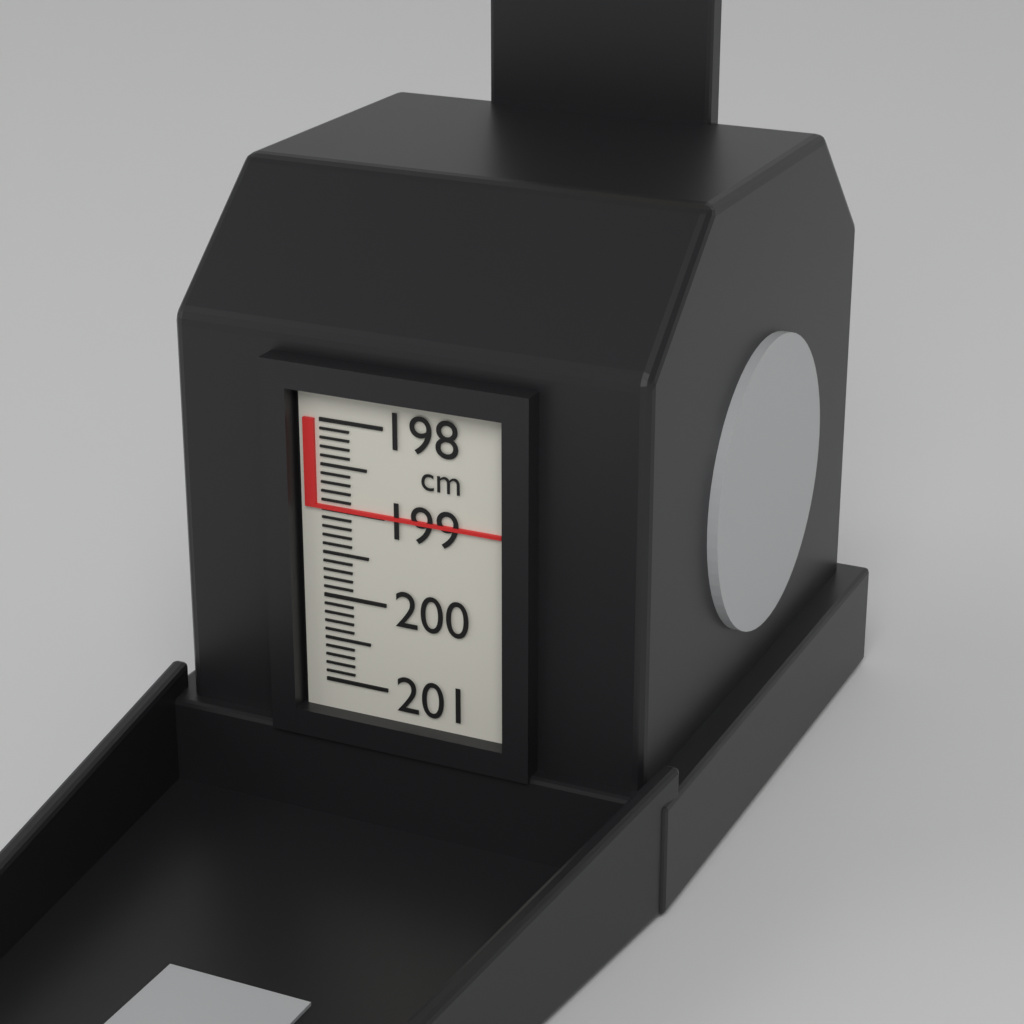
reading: 199.0 cm
